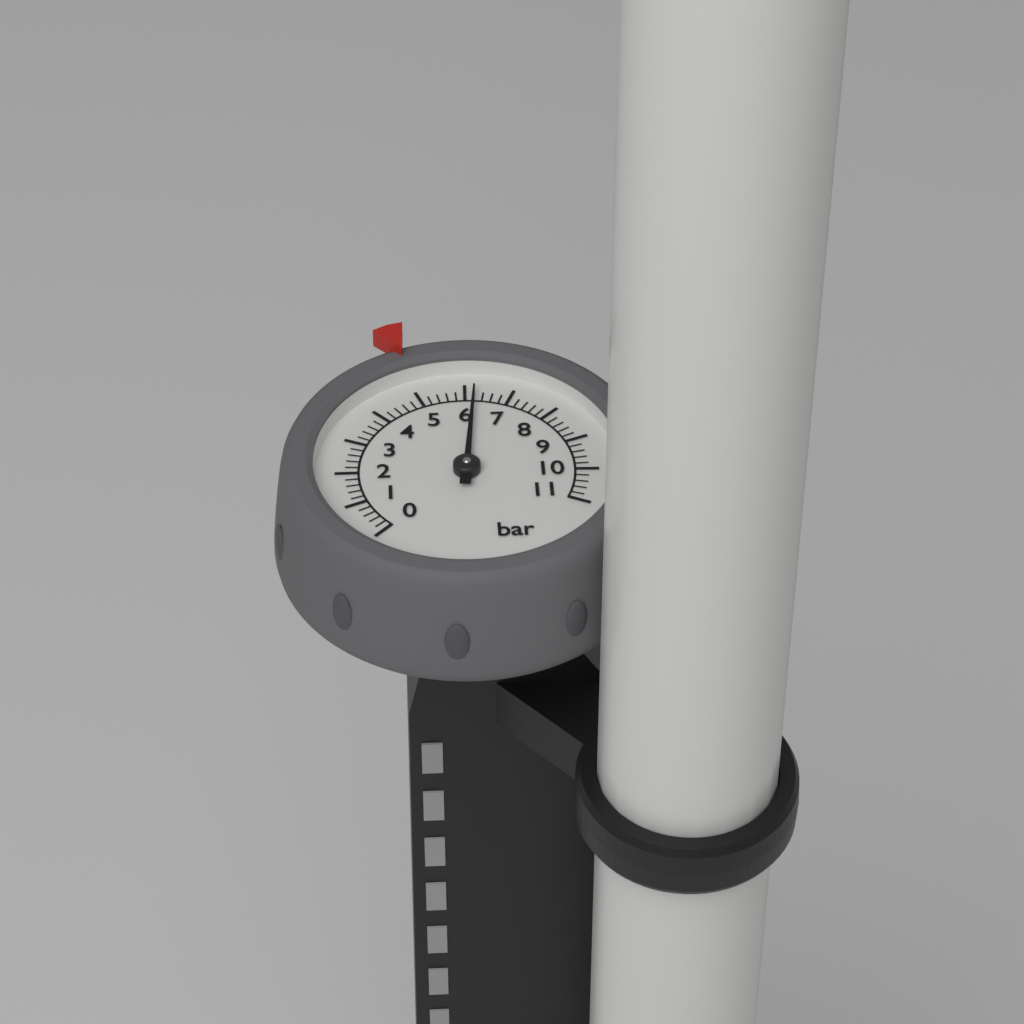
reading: 6.2 bar
